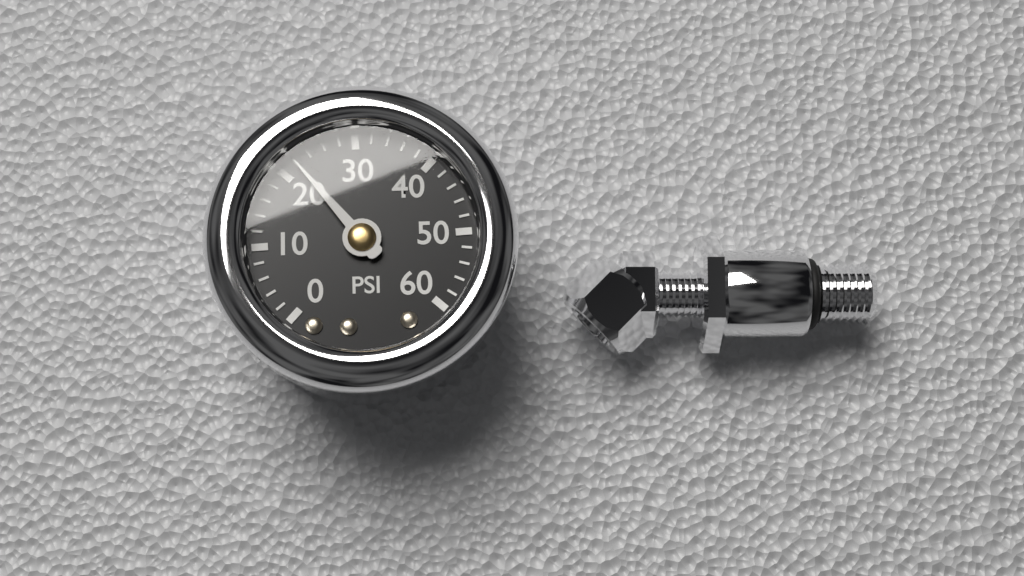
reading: 22 psi
